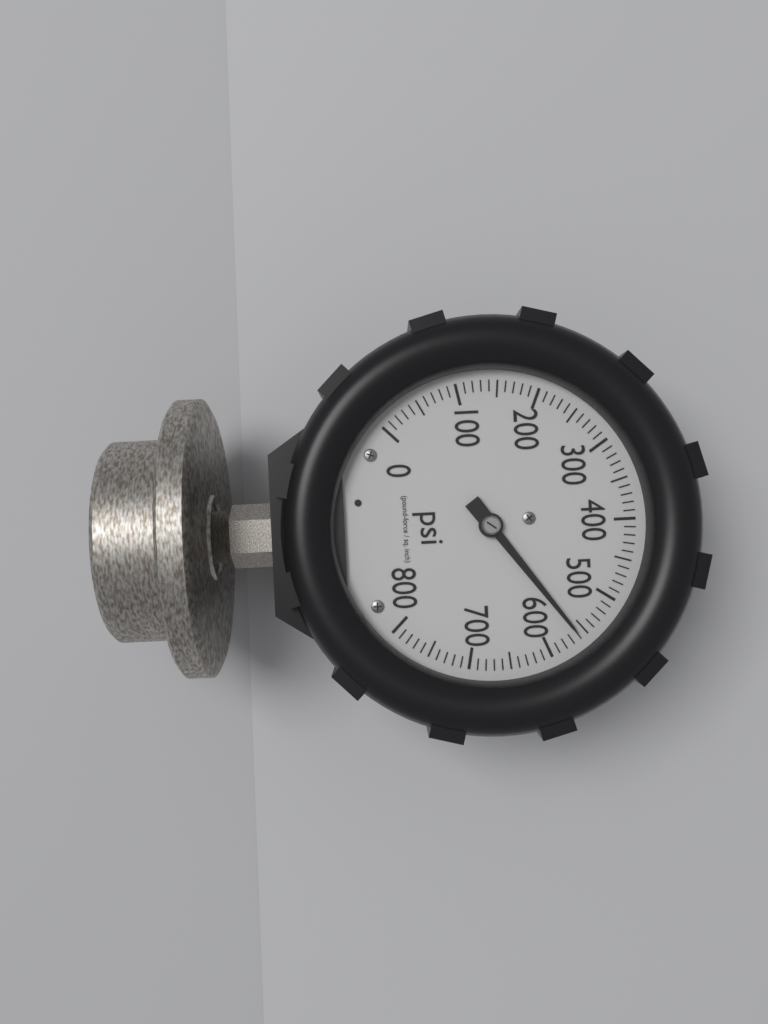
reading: 560 psi
